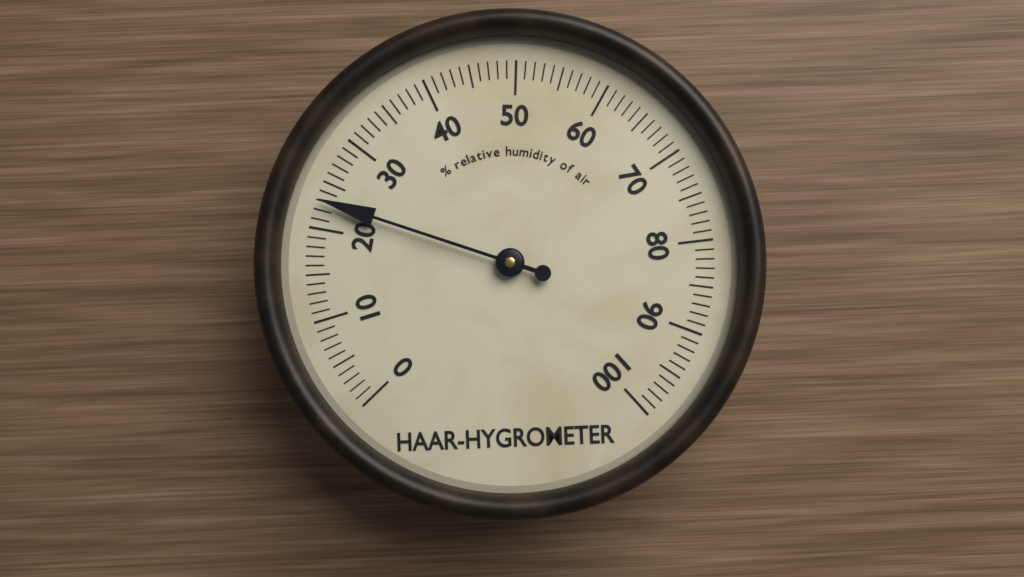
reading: 23 %
